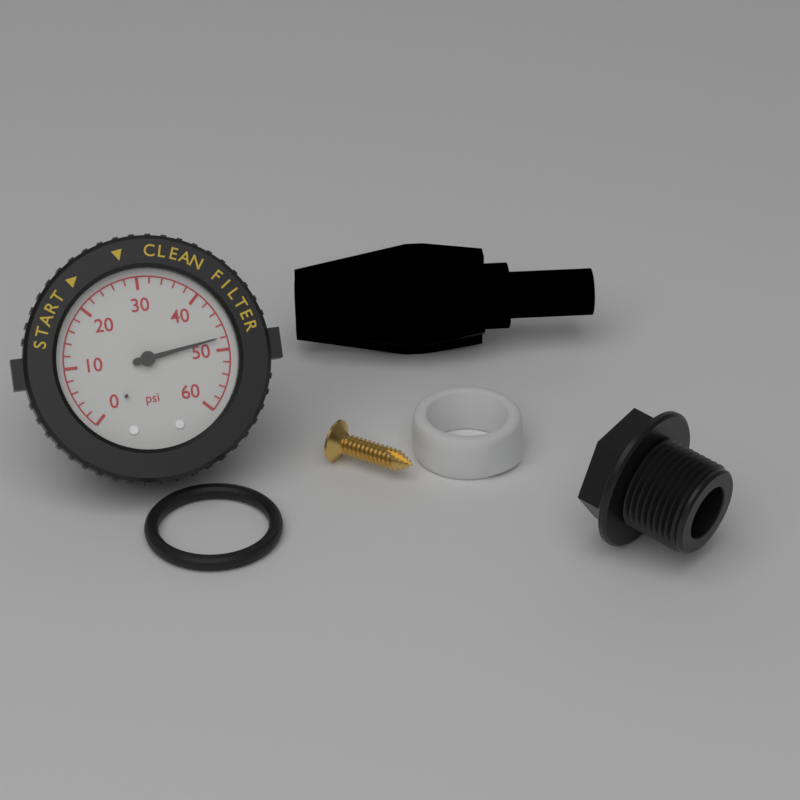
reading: 48 psi
